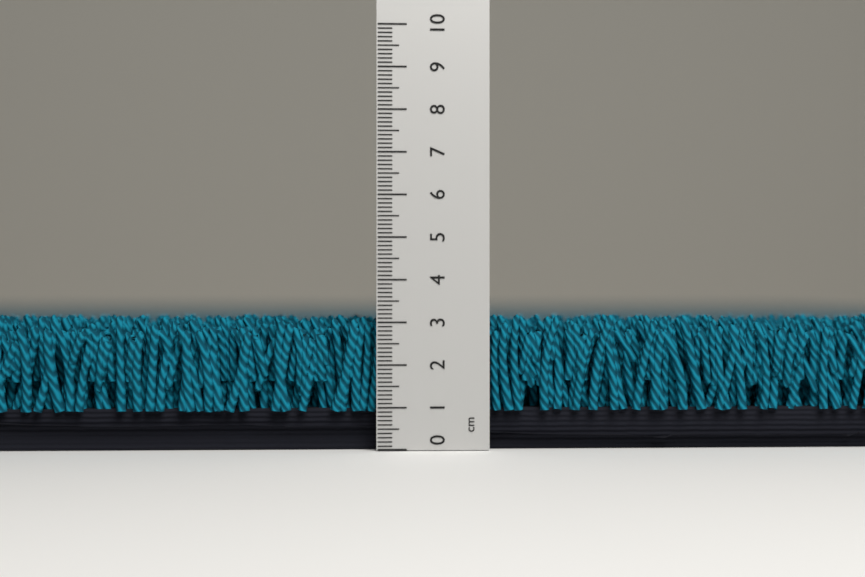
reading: 3.2 cm
